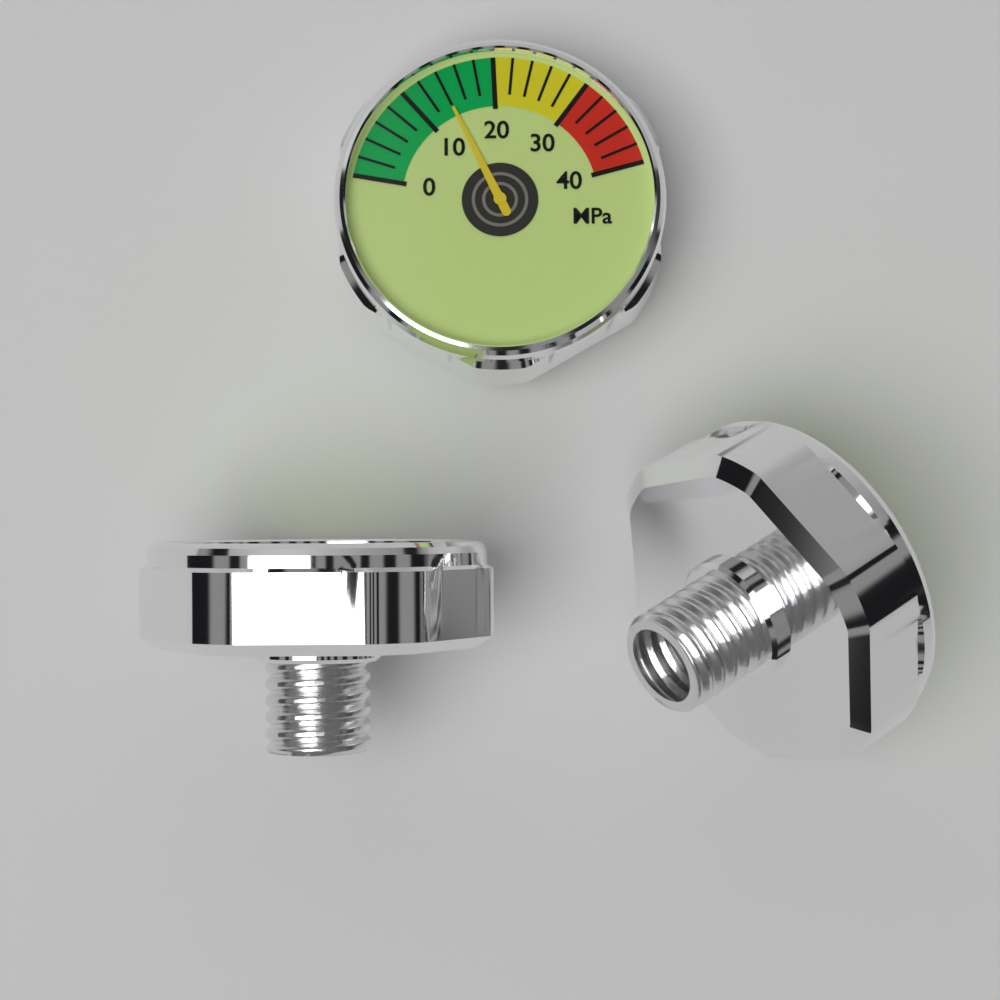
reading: 14 MPa
